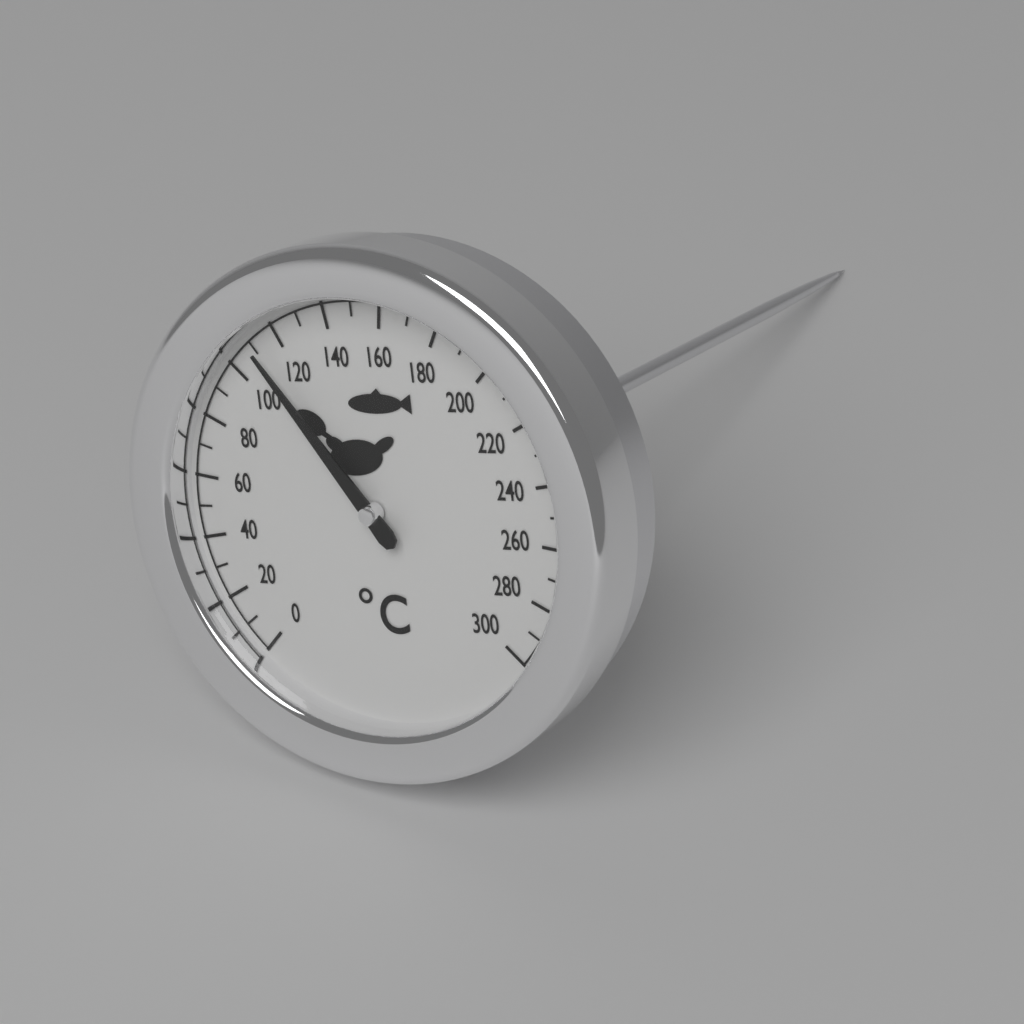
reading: 110 °C
